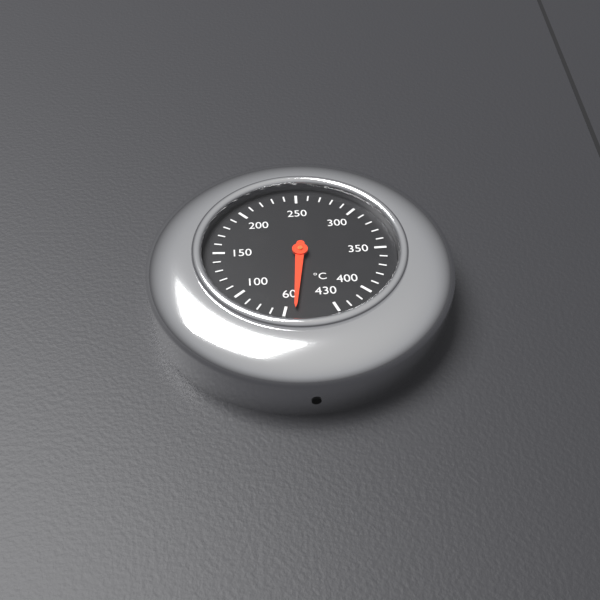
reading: 52 °C
